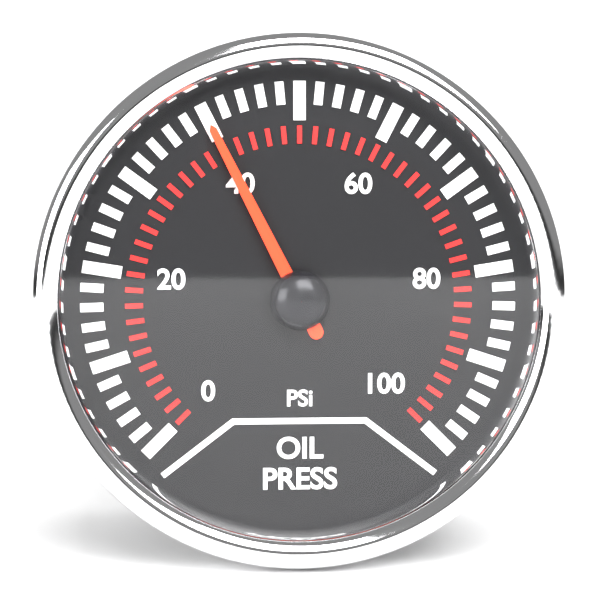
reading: 40 psi
